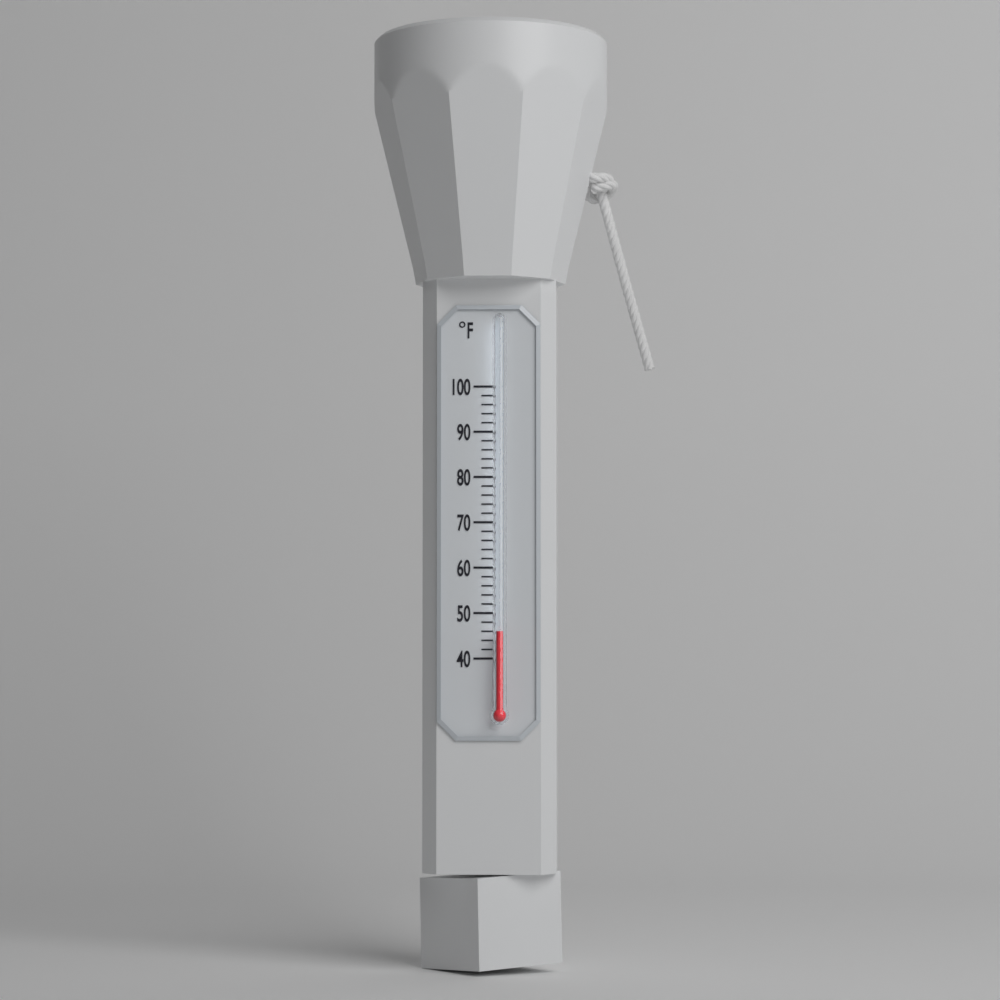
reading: 46 °F
